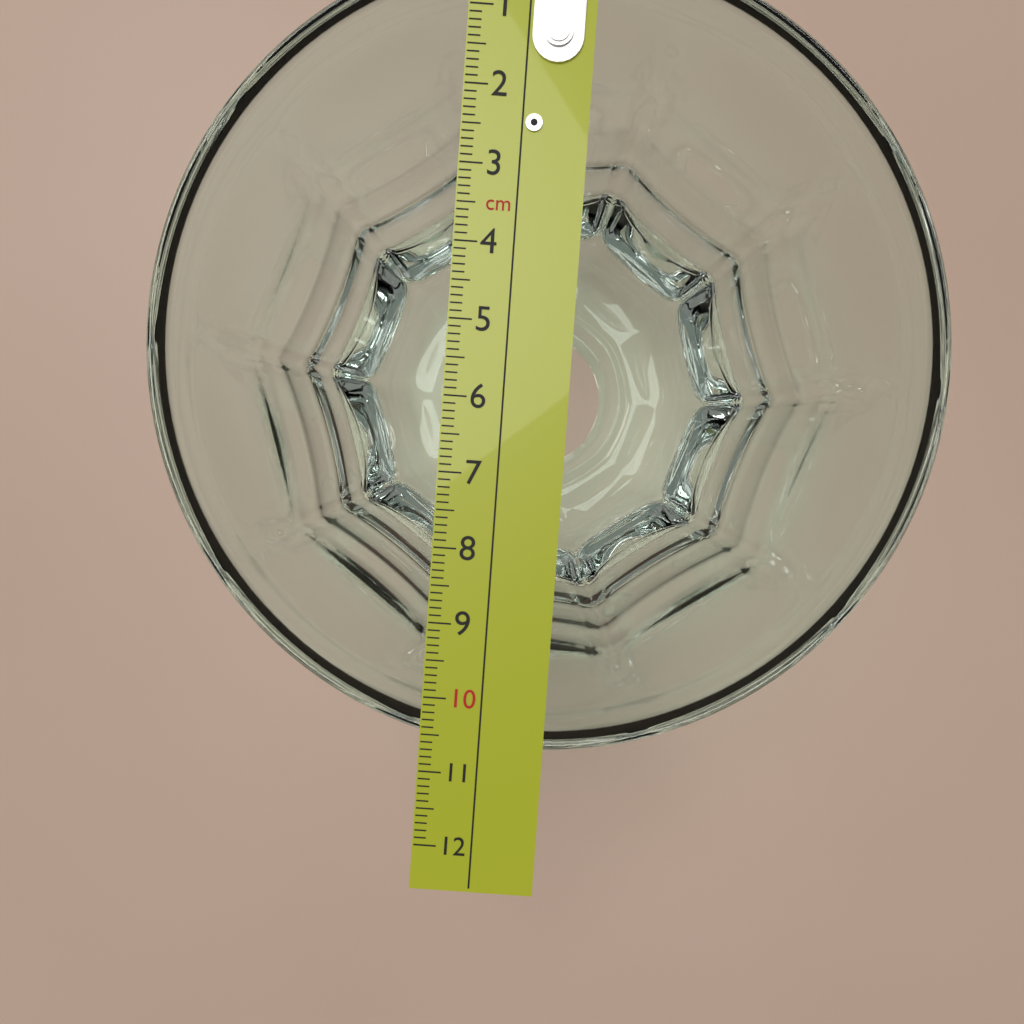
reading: 10.7 cm
